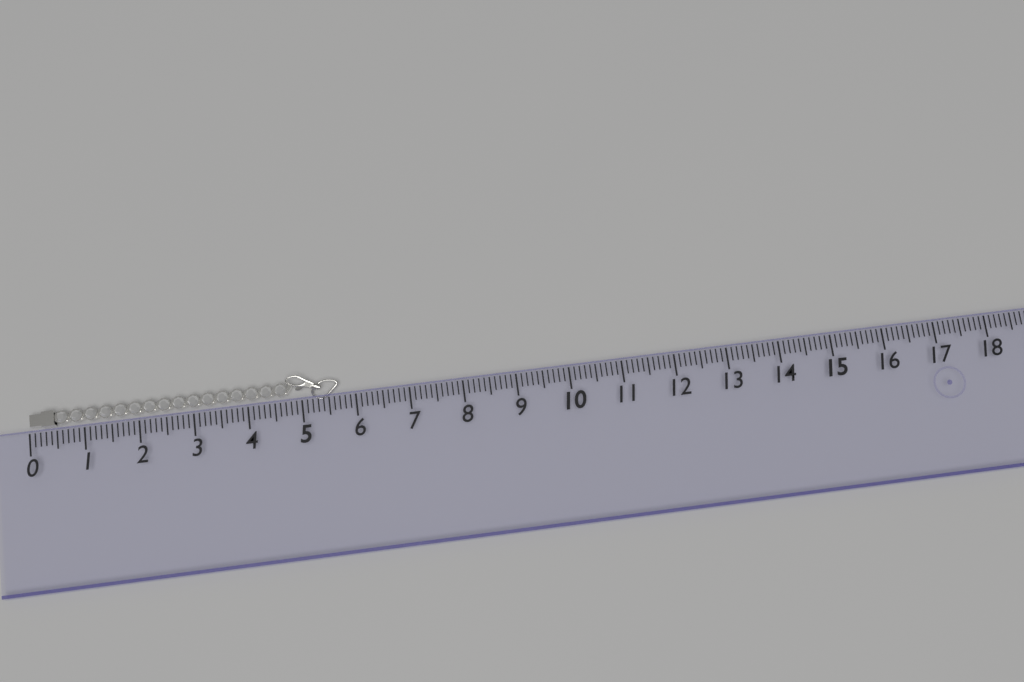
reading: 5.7 (no unit)
